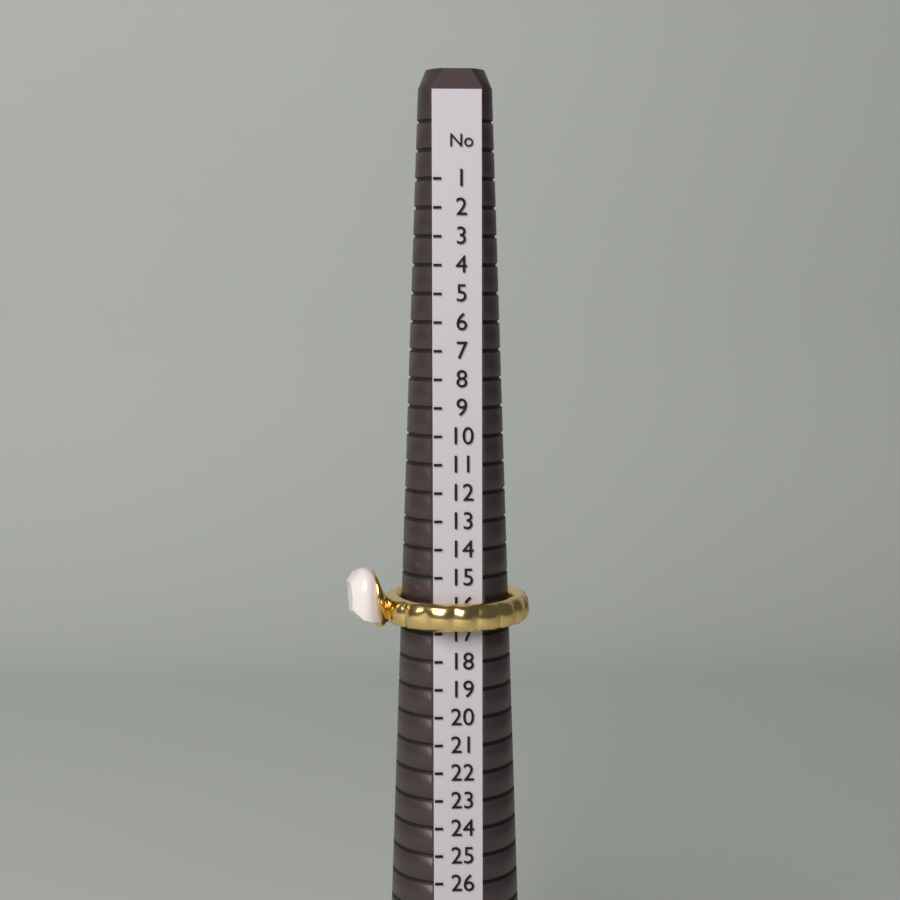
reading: 17 (no unit)
